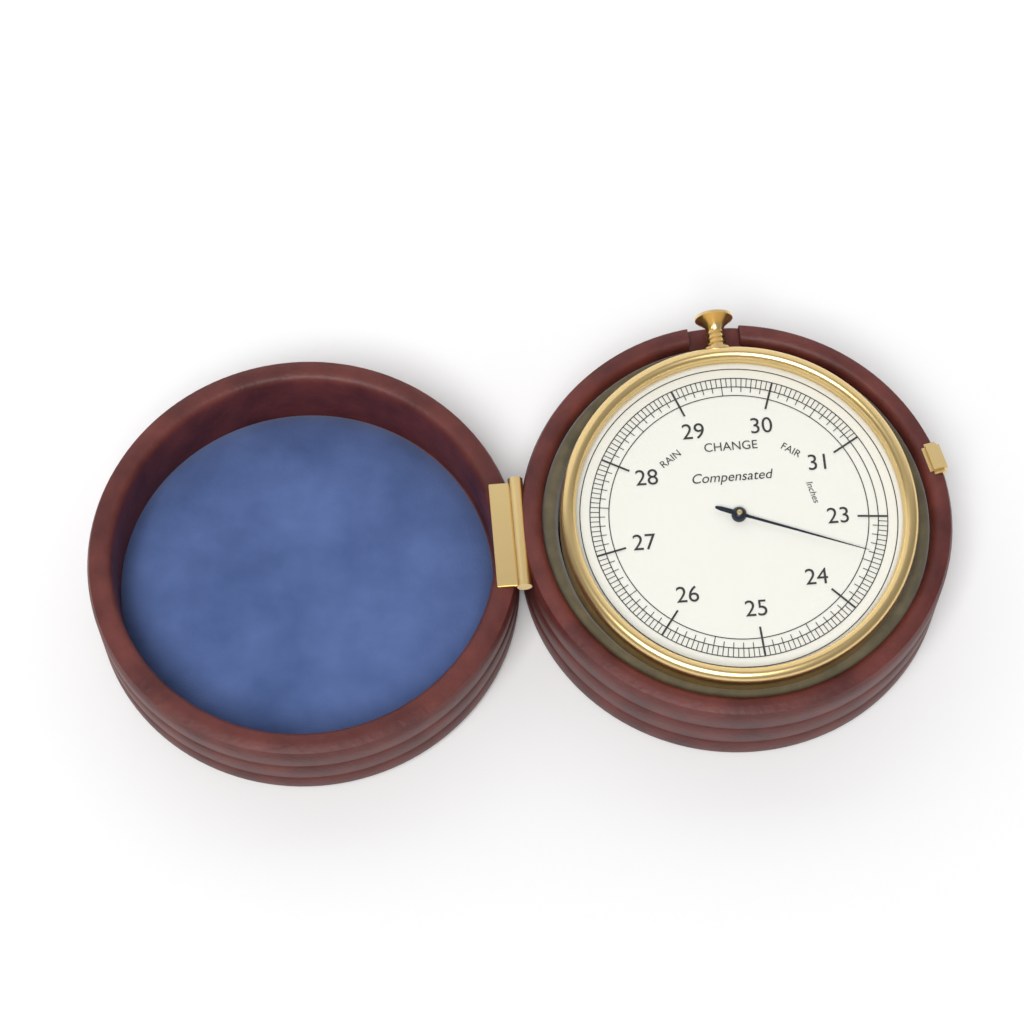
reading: 23.40 inches
